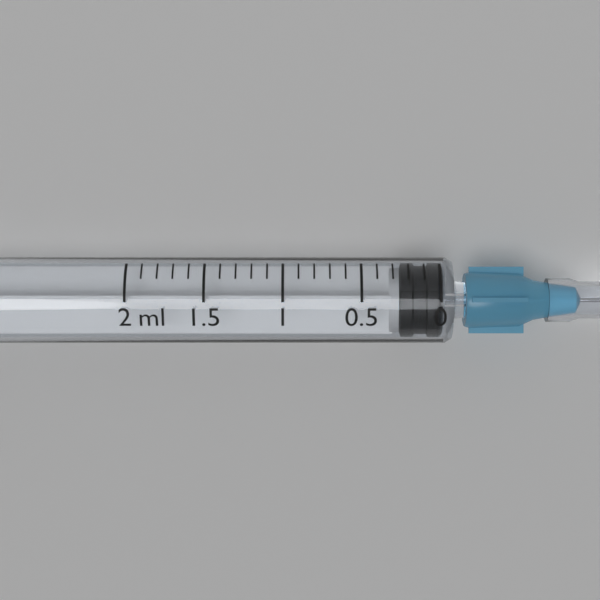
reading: 0.0 ml
